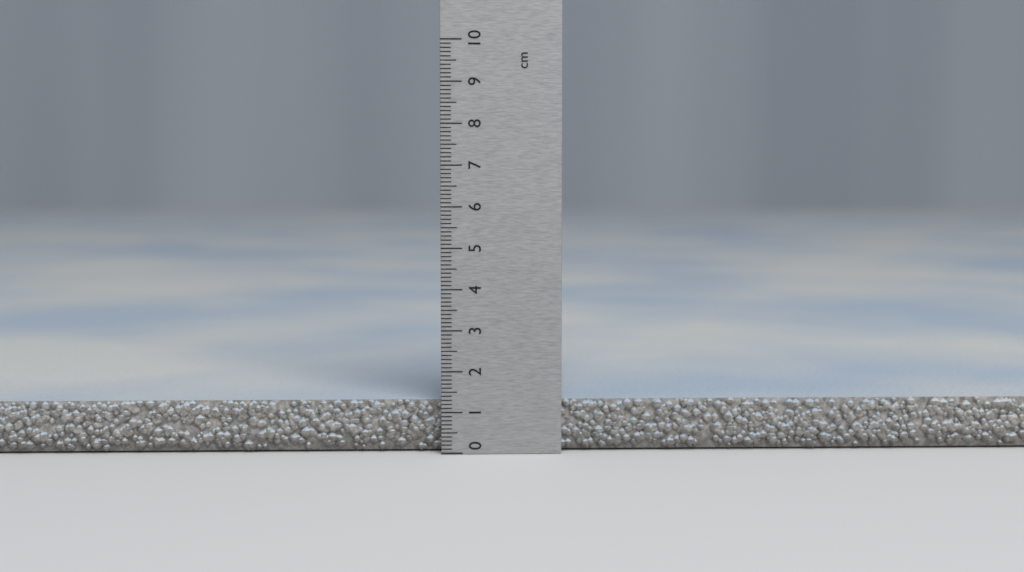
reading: 1.3 cm
